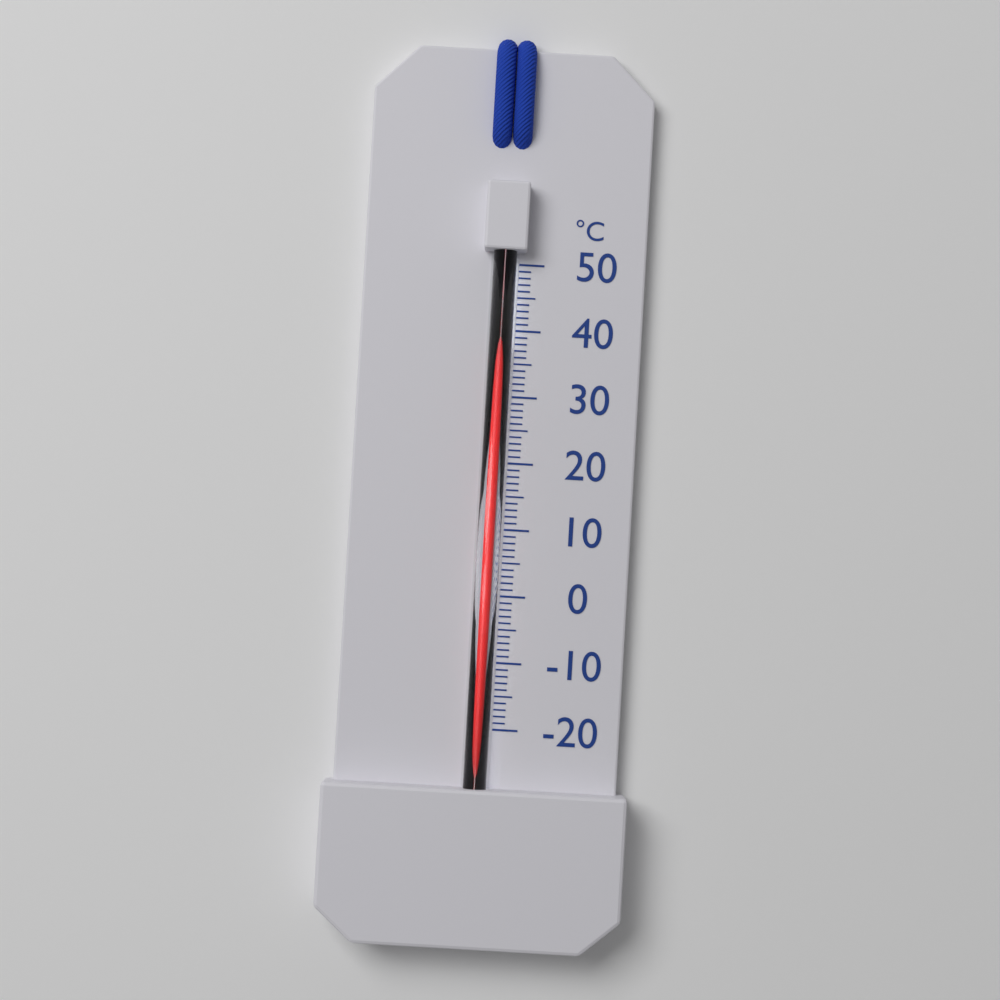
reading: 38 °C
